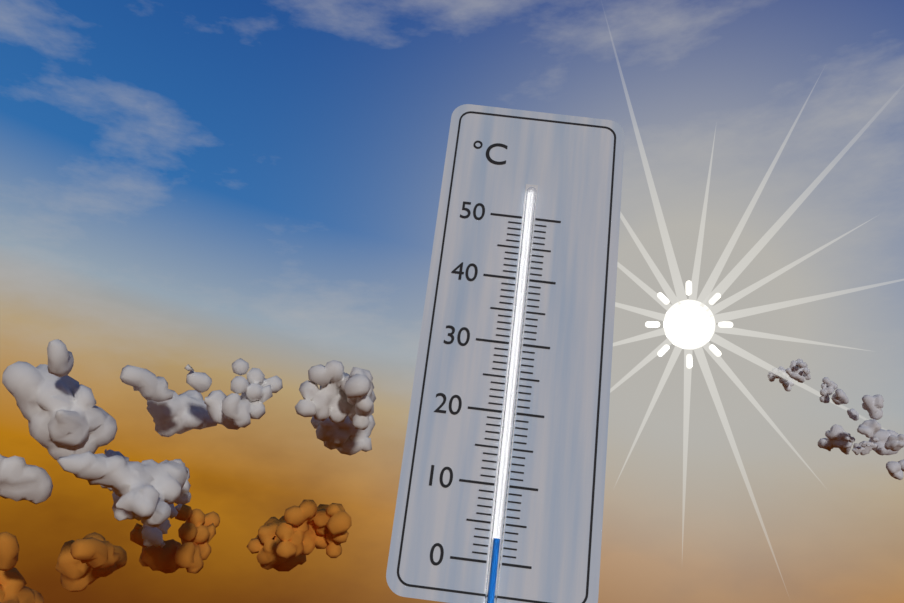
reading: 3 °C
